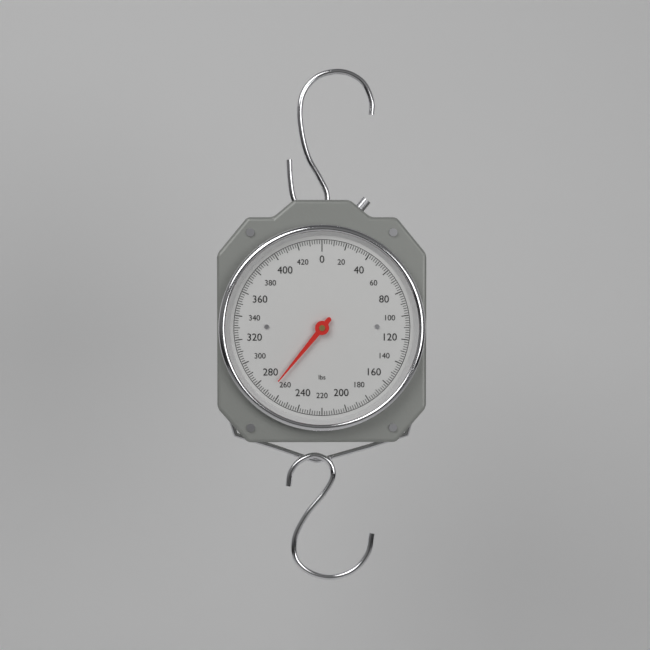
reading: 268 lbs
